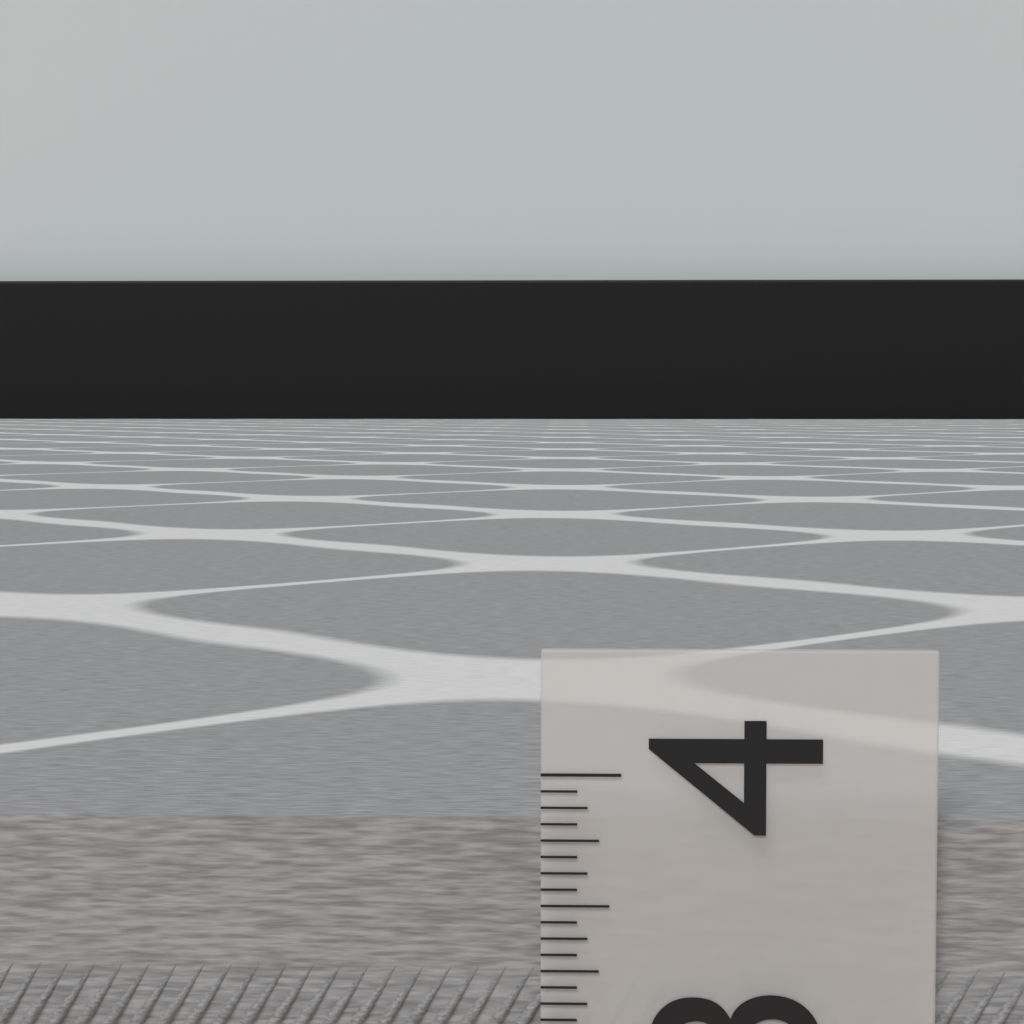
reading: 3.8125 (no unit)
